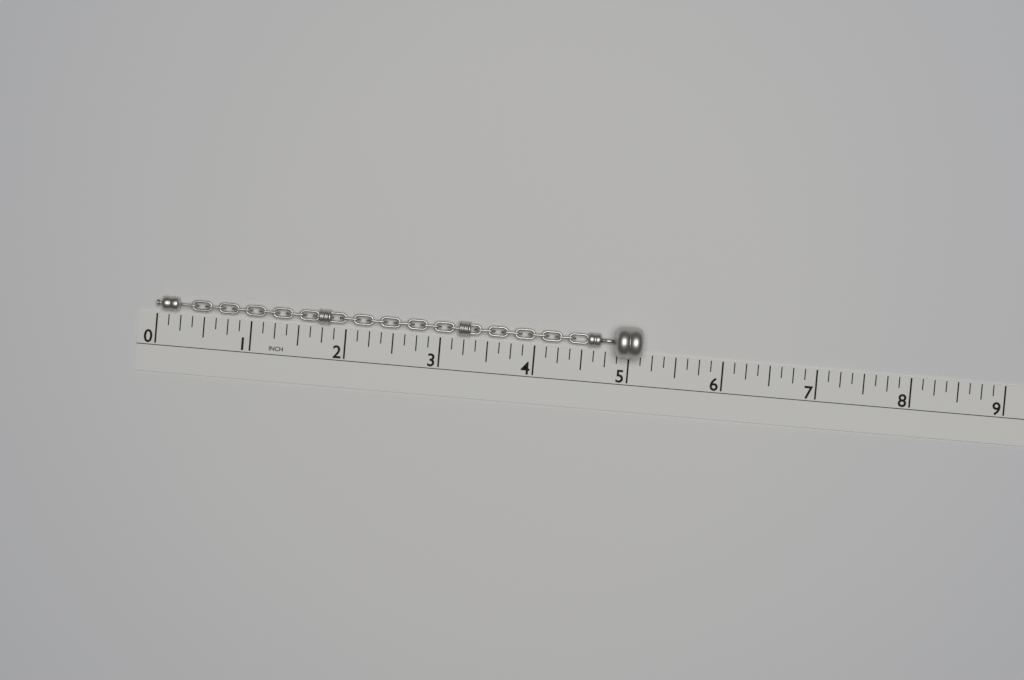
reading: 5.125 in
